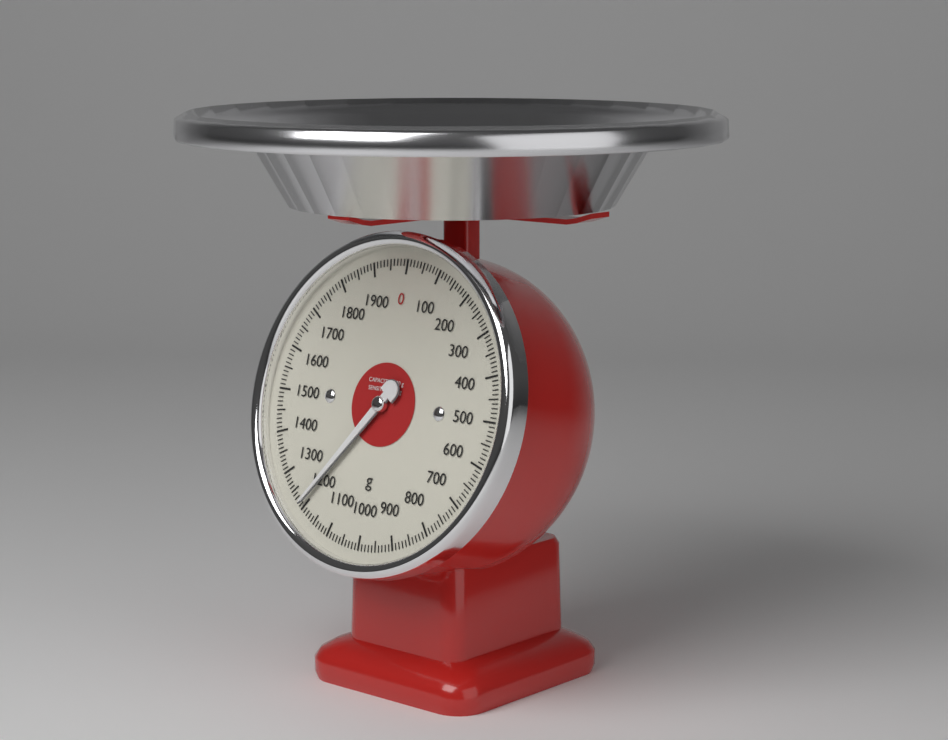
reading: 1210 g
